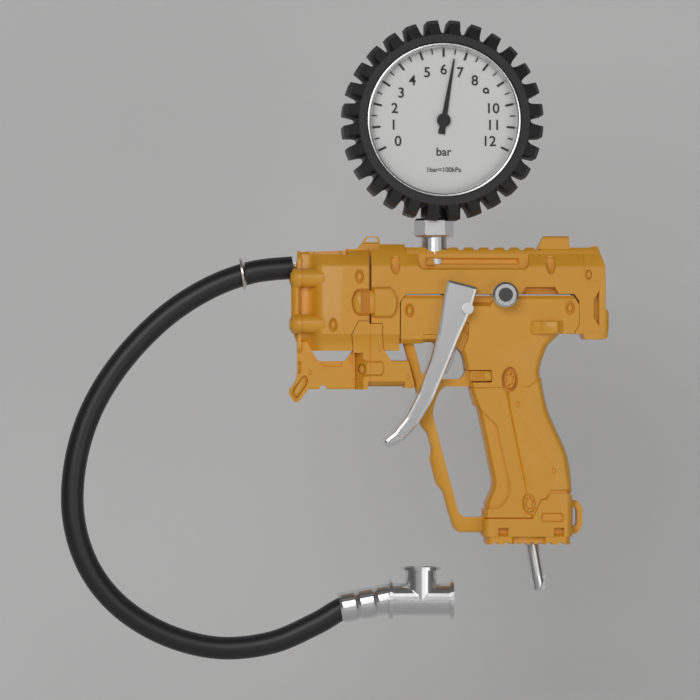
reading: 6.5 bar
